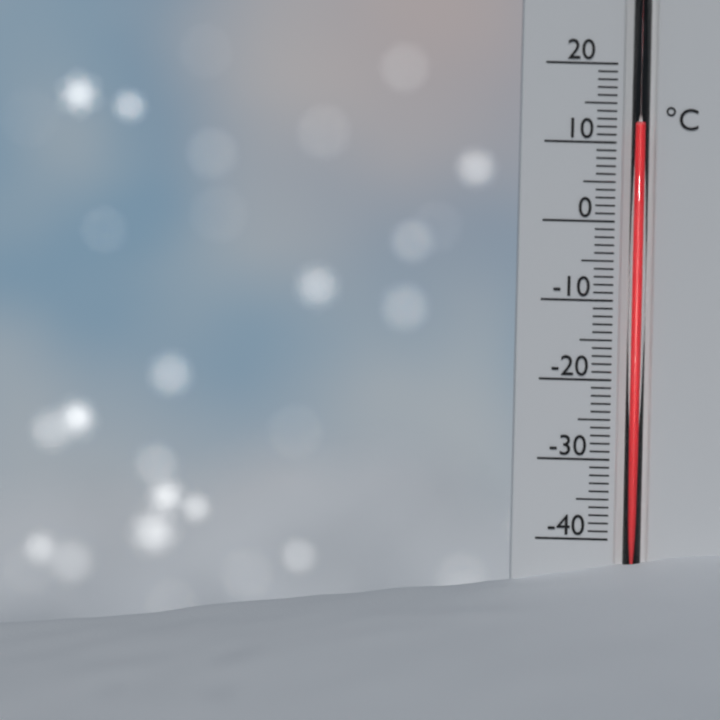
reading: 12 °C
